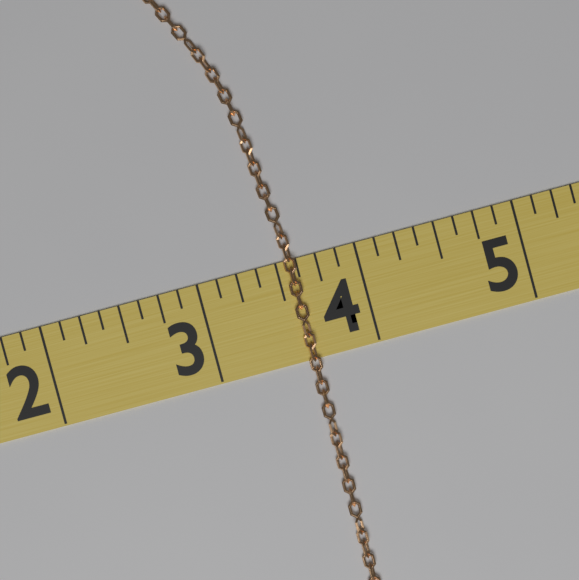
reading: 3.625 (no unit)
